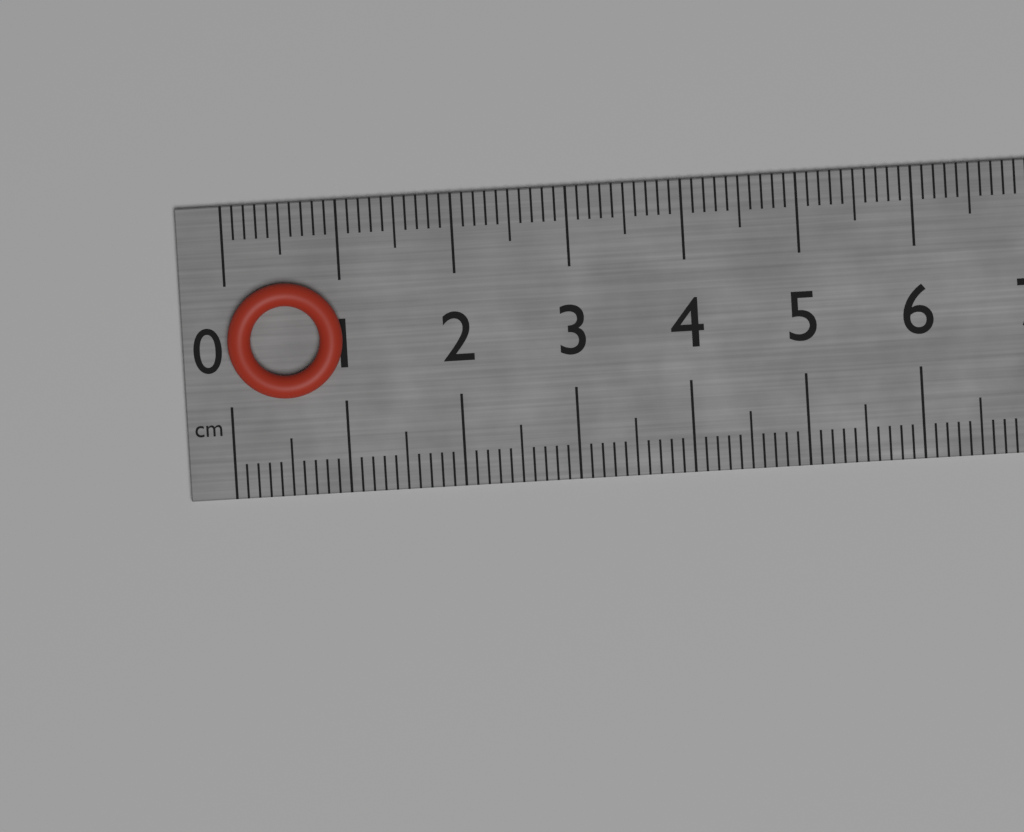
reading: 1.0 cm
